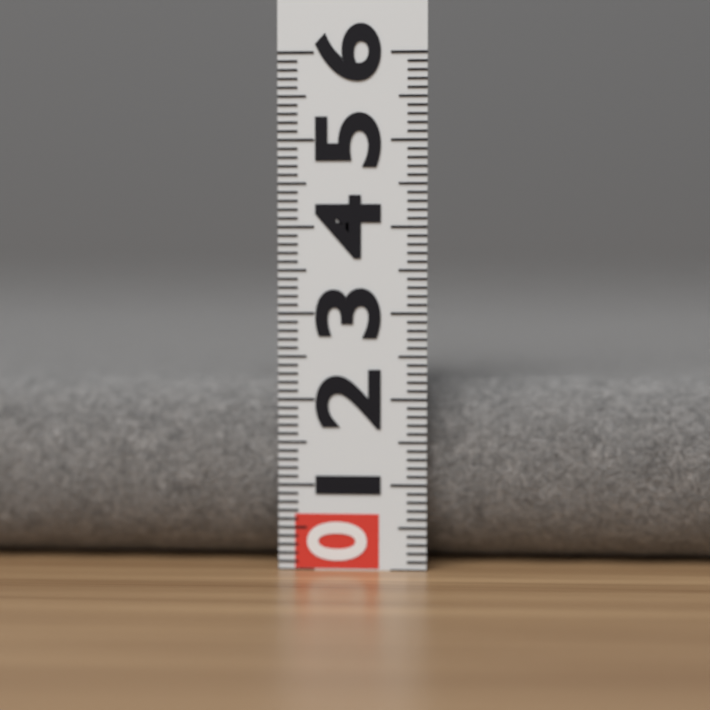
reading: 2.2 (no unit)
